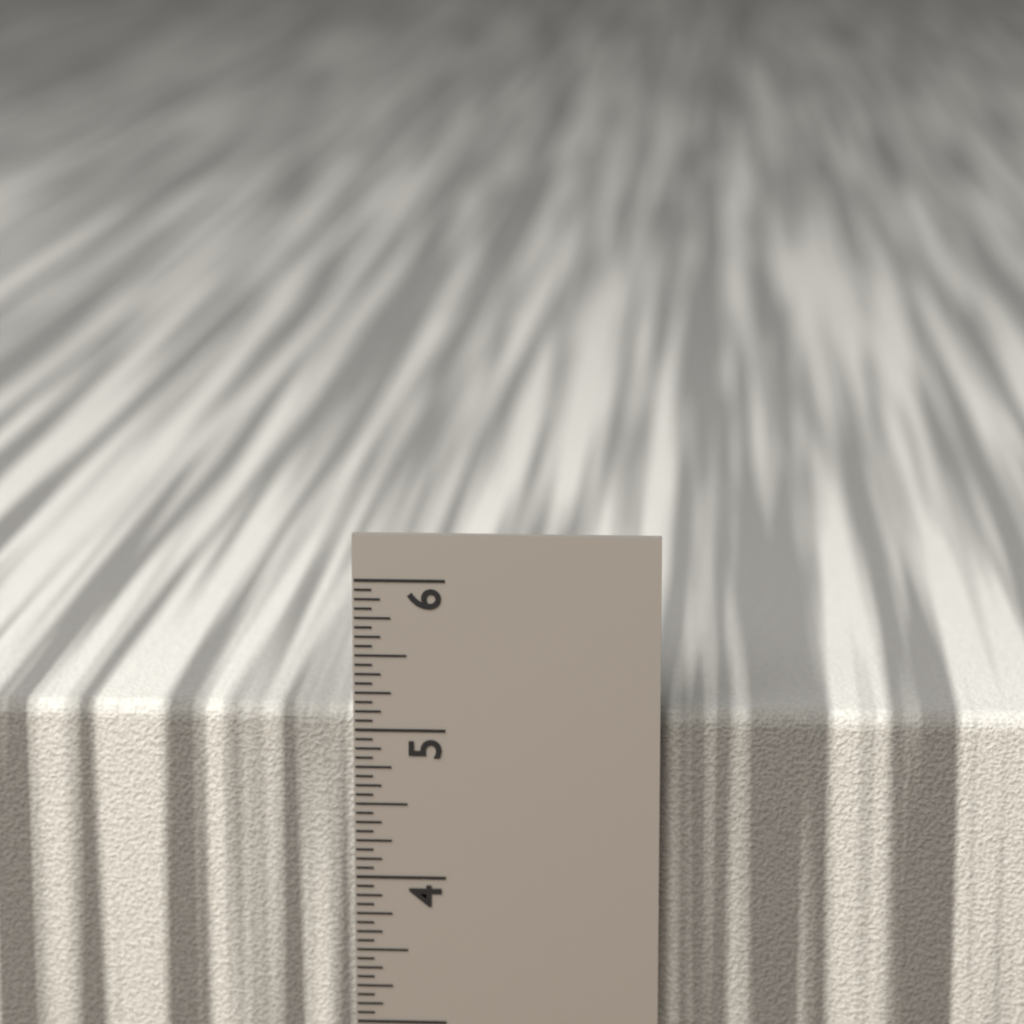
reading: 5.1250 in
